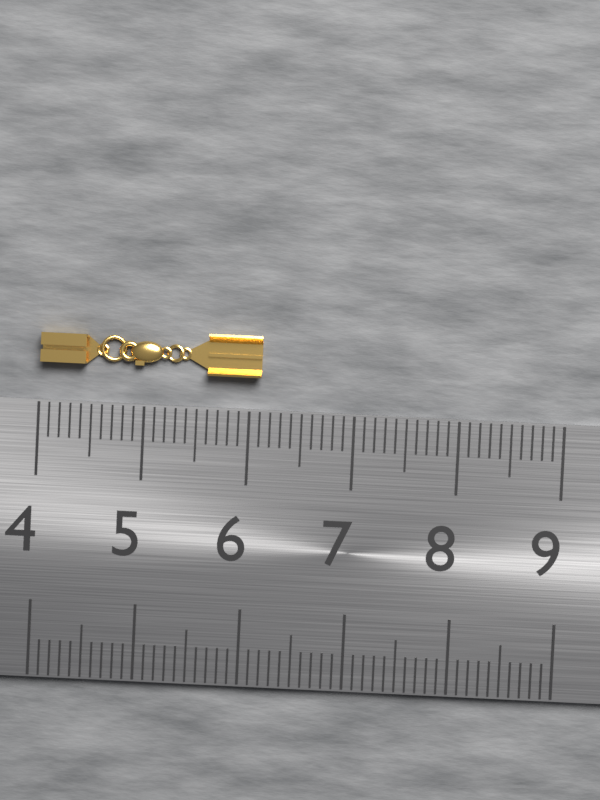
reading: 6.1 (no unit)
